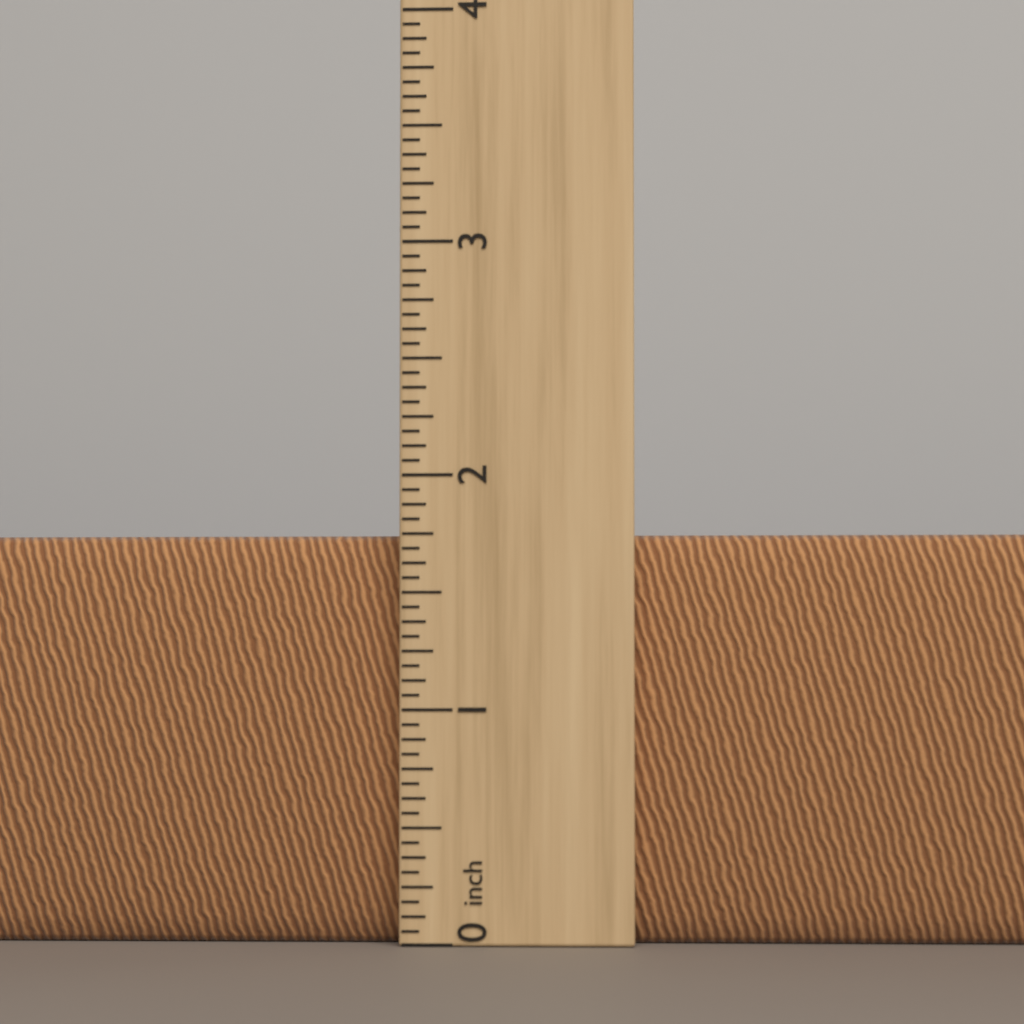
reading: 1.7500 inch
